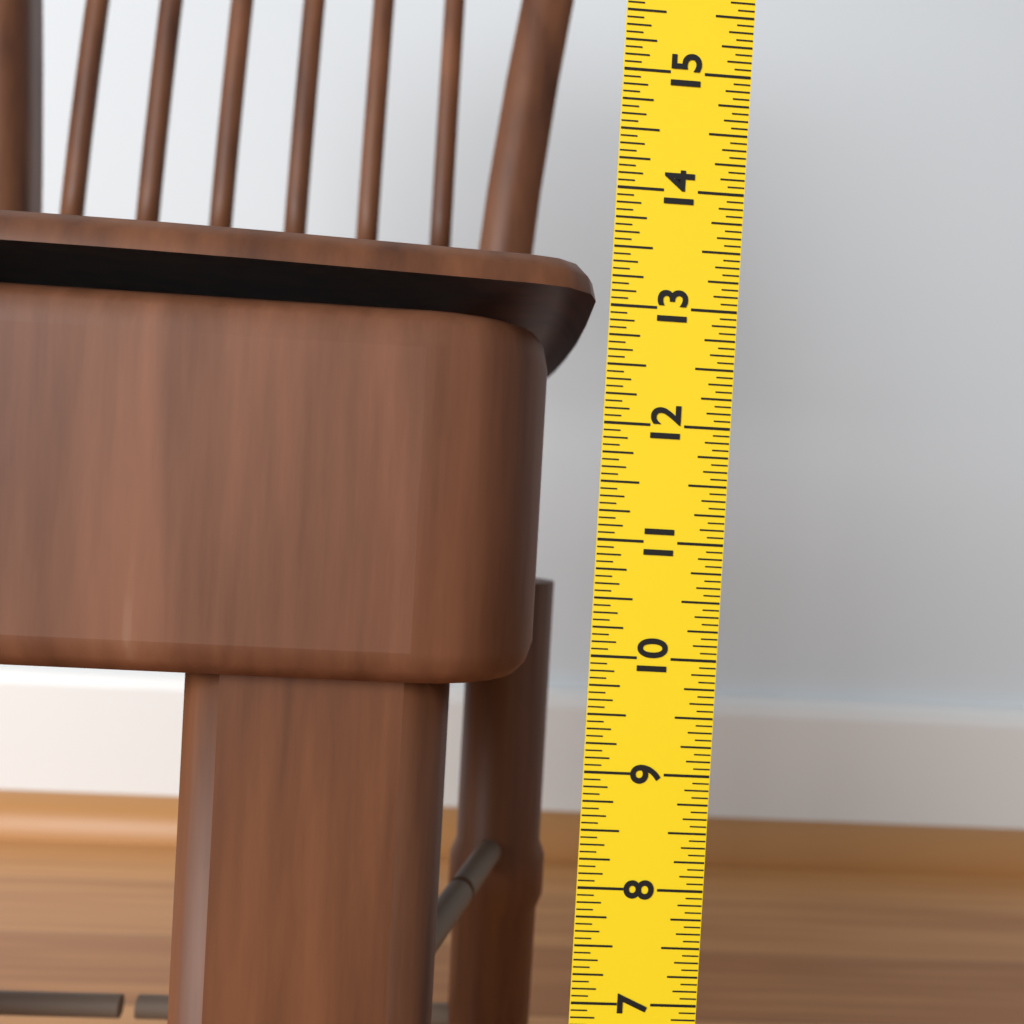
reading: 12.8750 in
